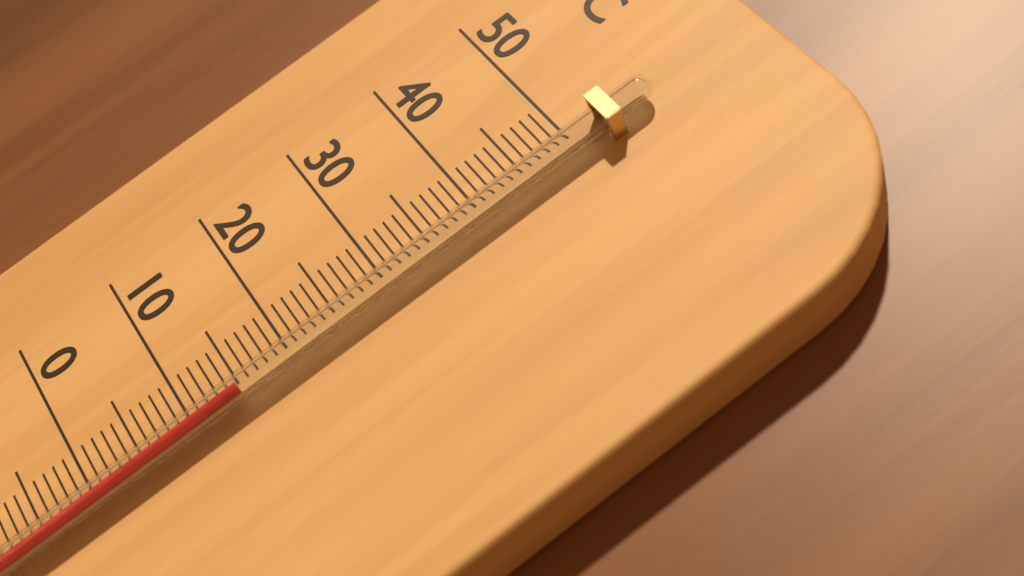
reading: 15 °C
